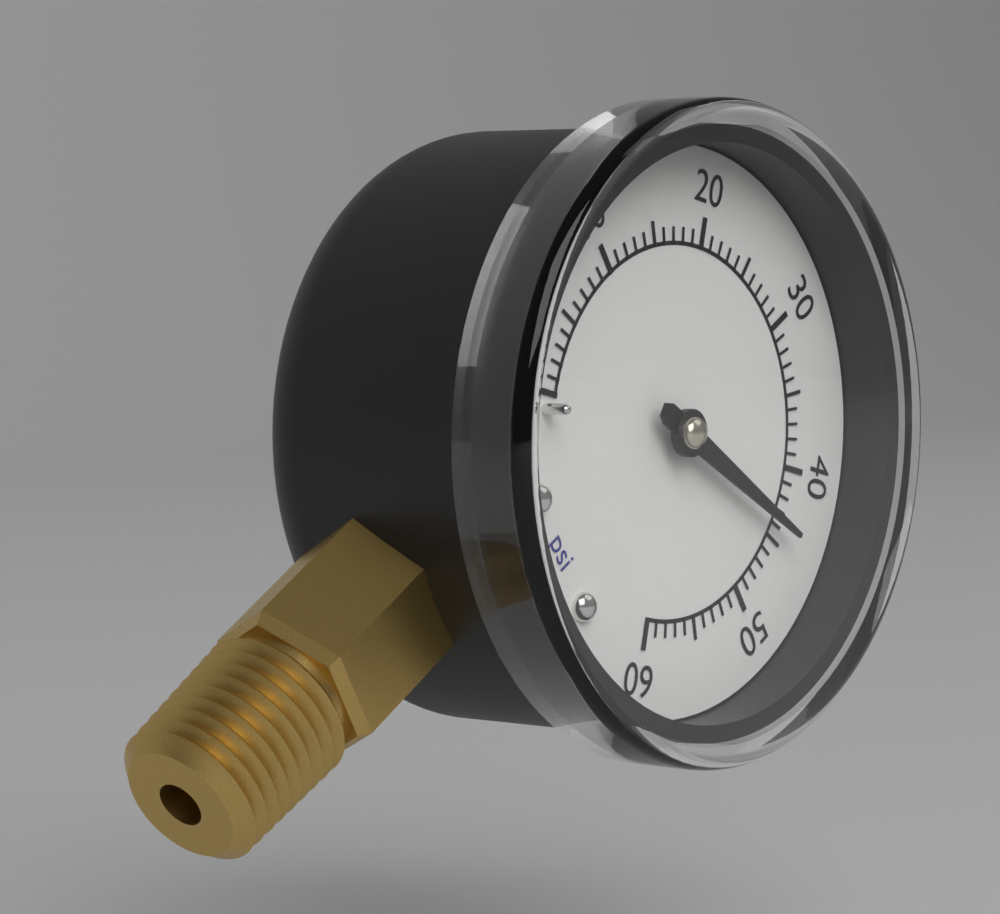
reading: 44 psi
